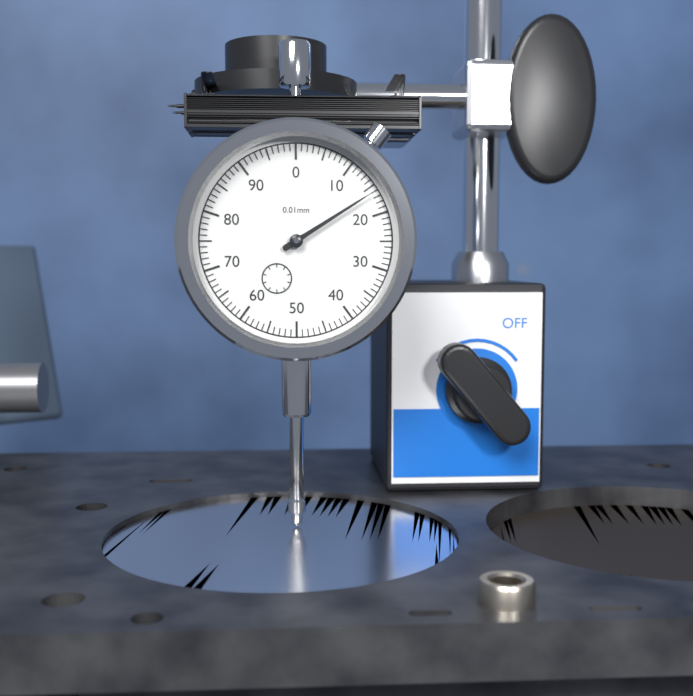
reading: 16 0.01mm
